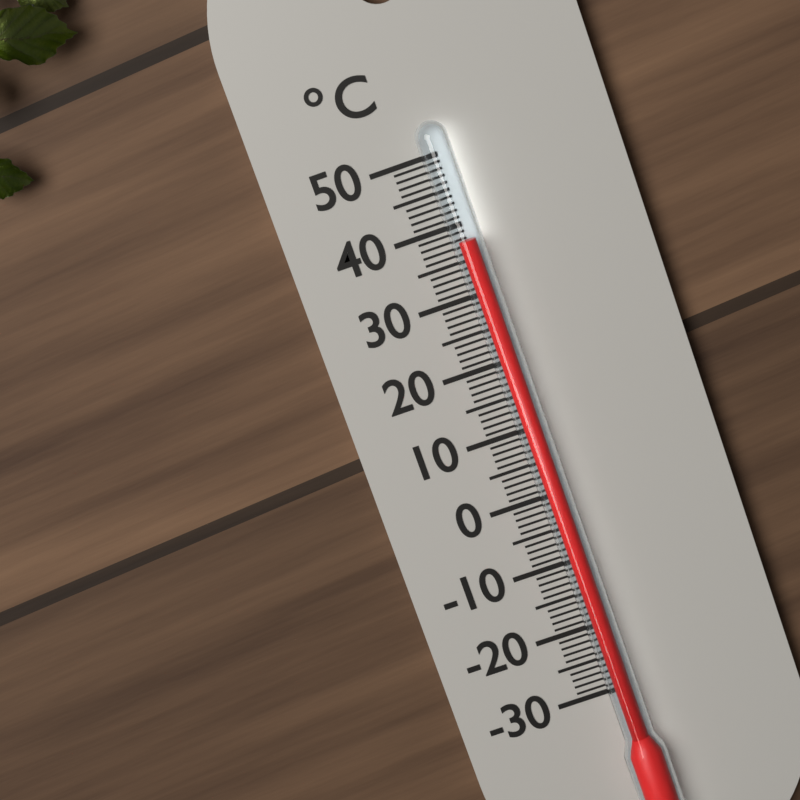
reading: 38 °C
